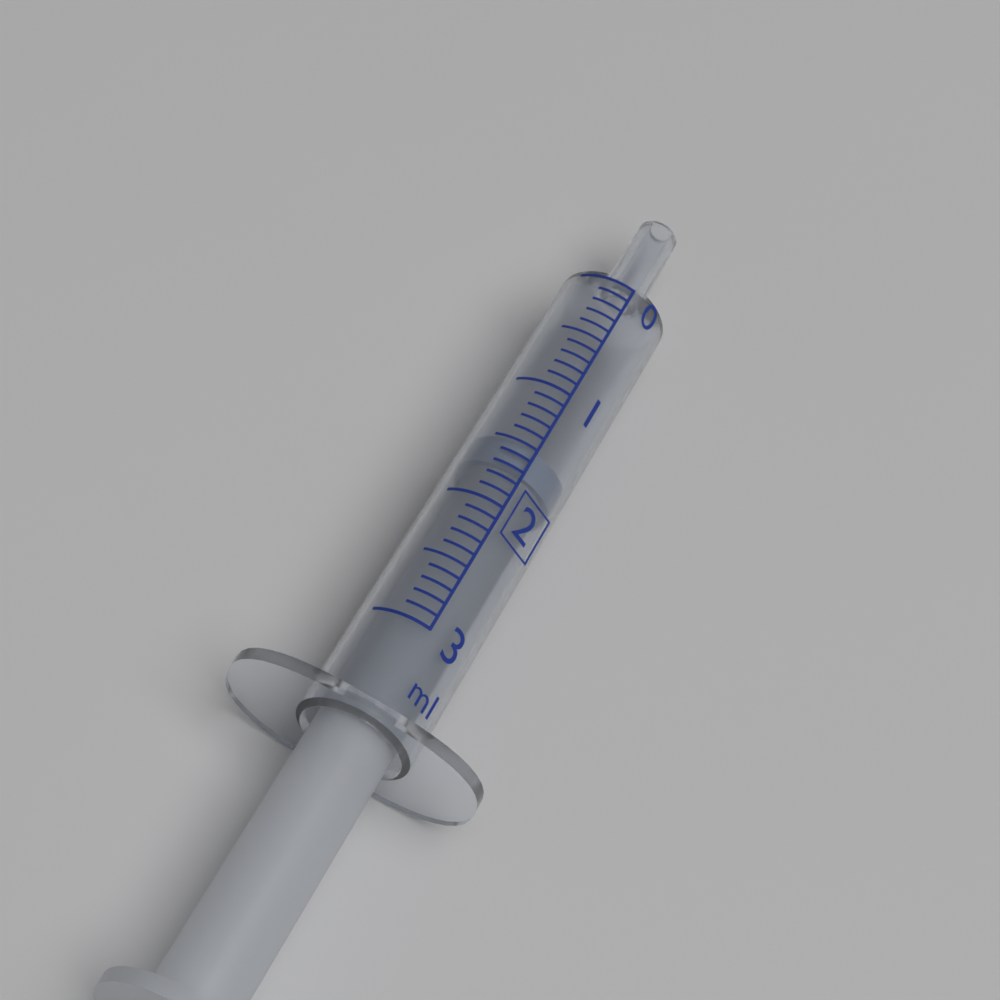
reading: 1.5 ml
